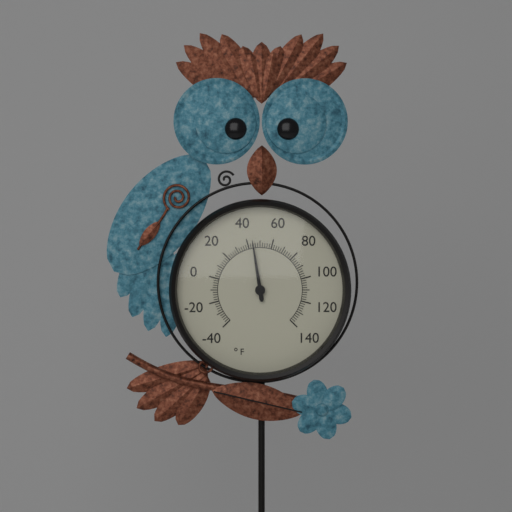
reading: 44 °F
